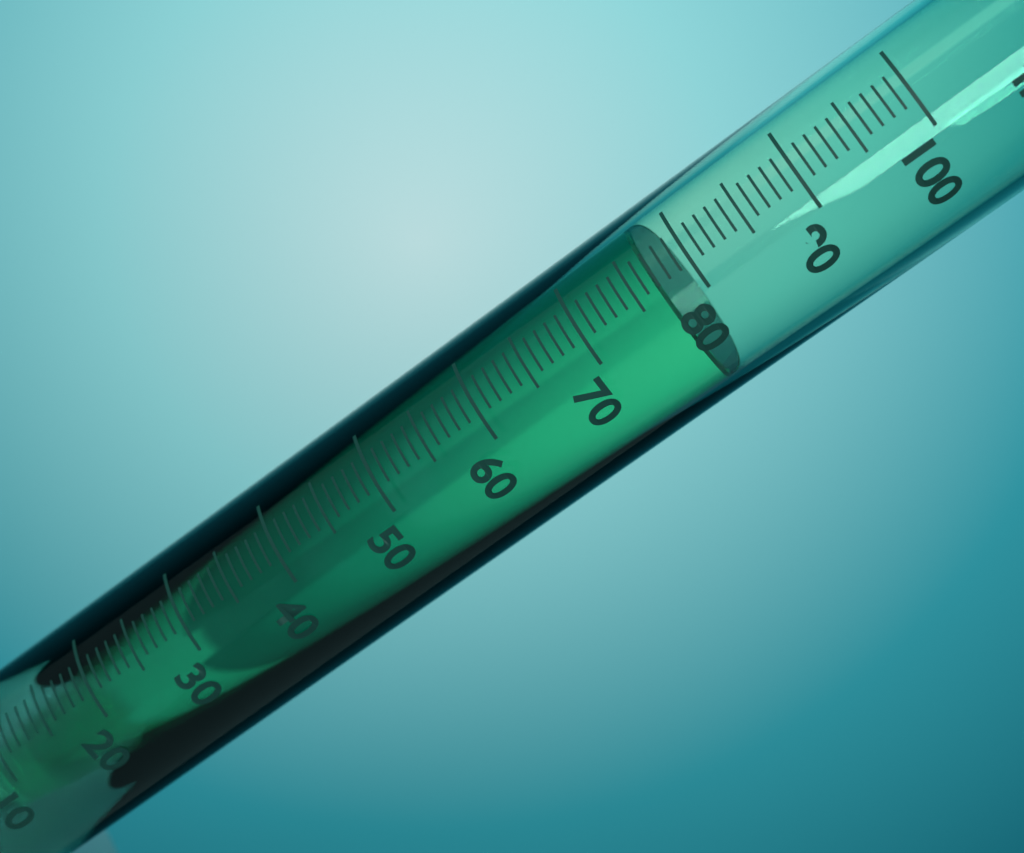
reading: 77 ml
